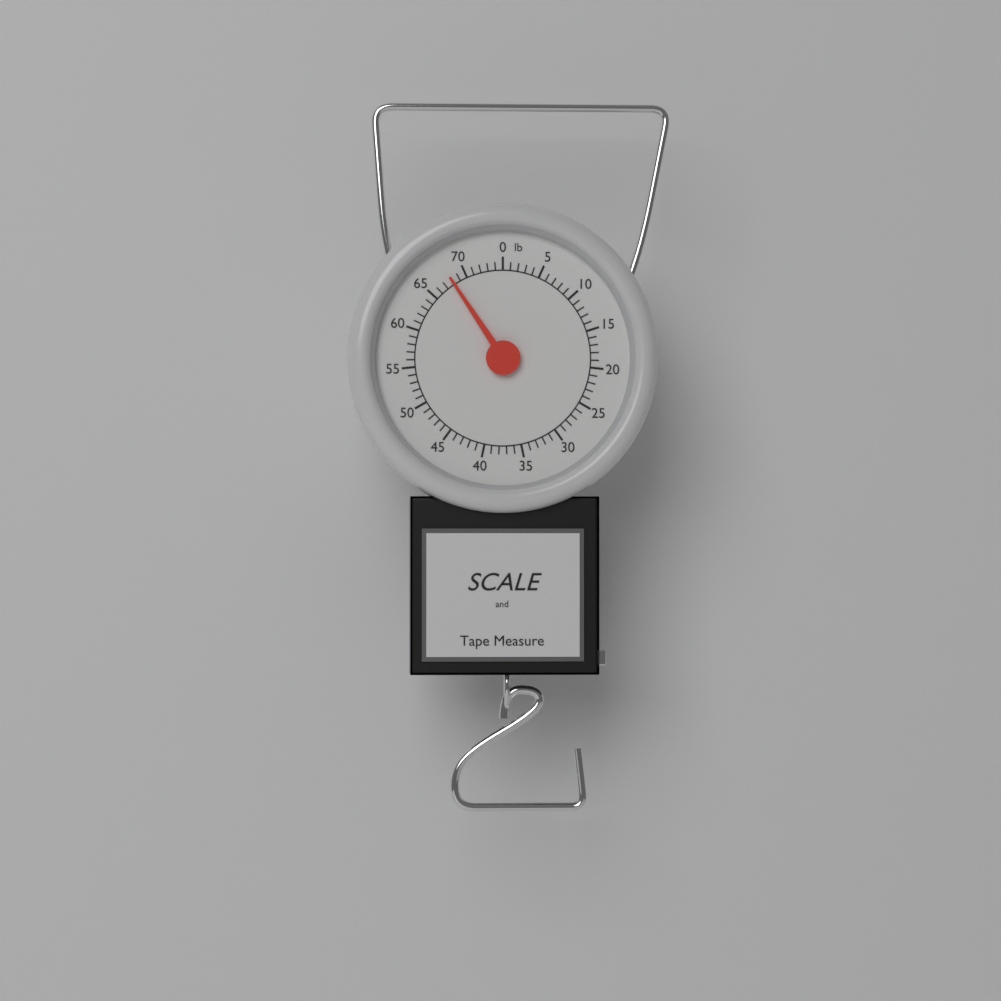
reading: 68 lb
